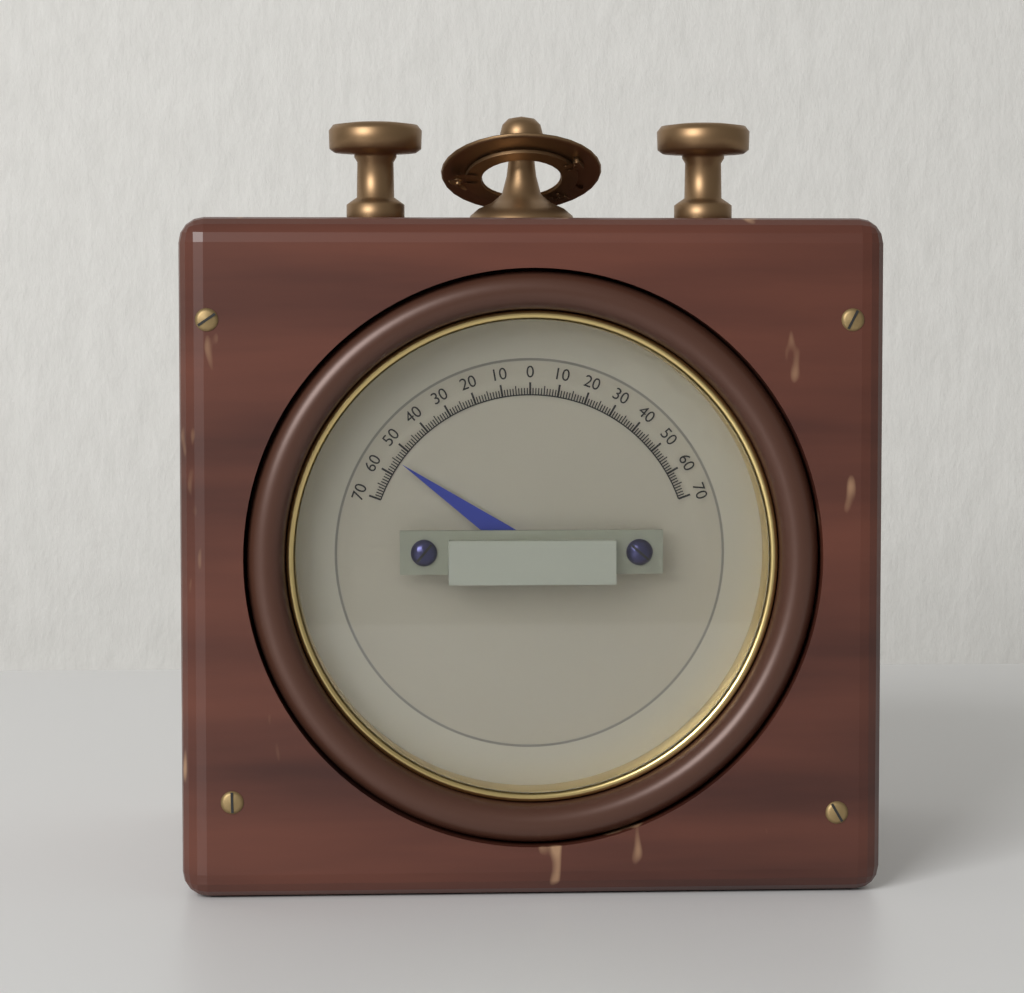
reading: -55 (no unit)
